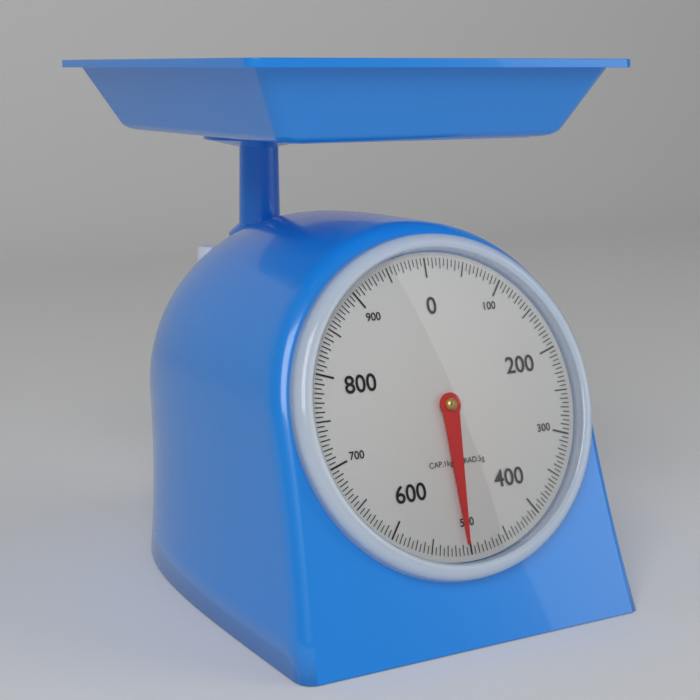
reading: 505 g
